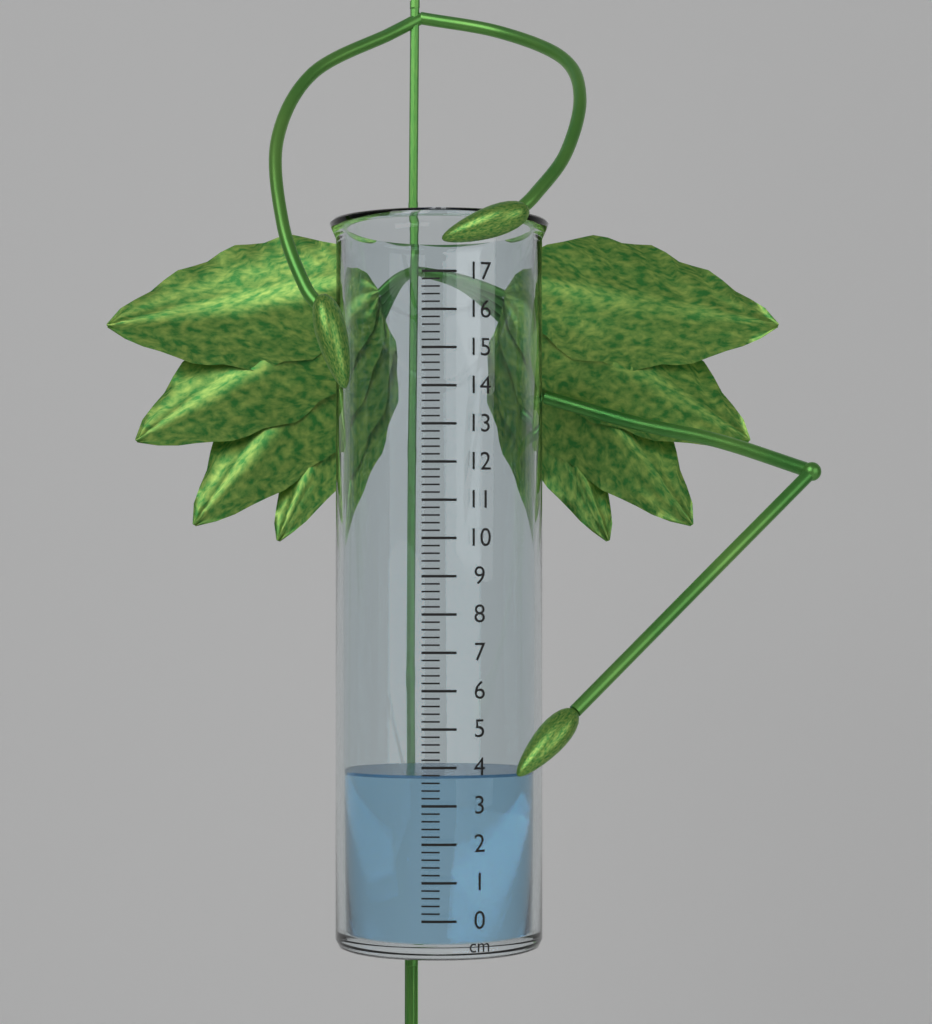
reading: 3.8 cm
